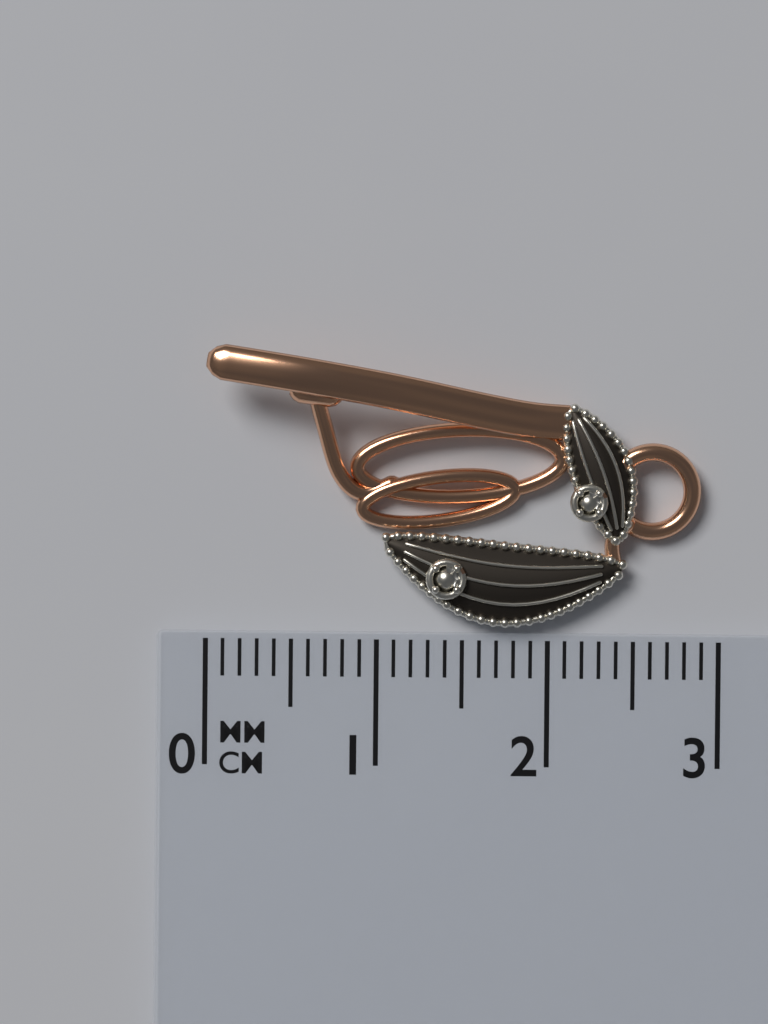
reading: 2.9 cm
